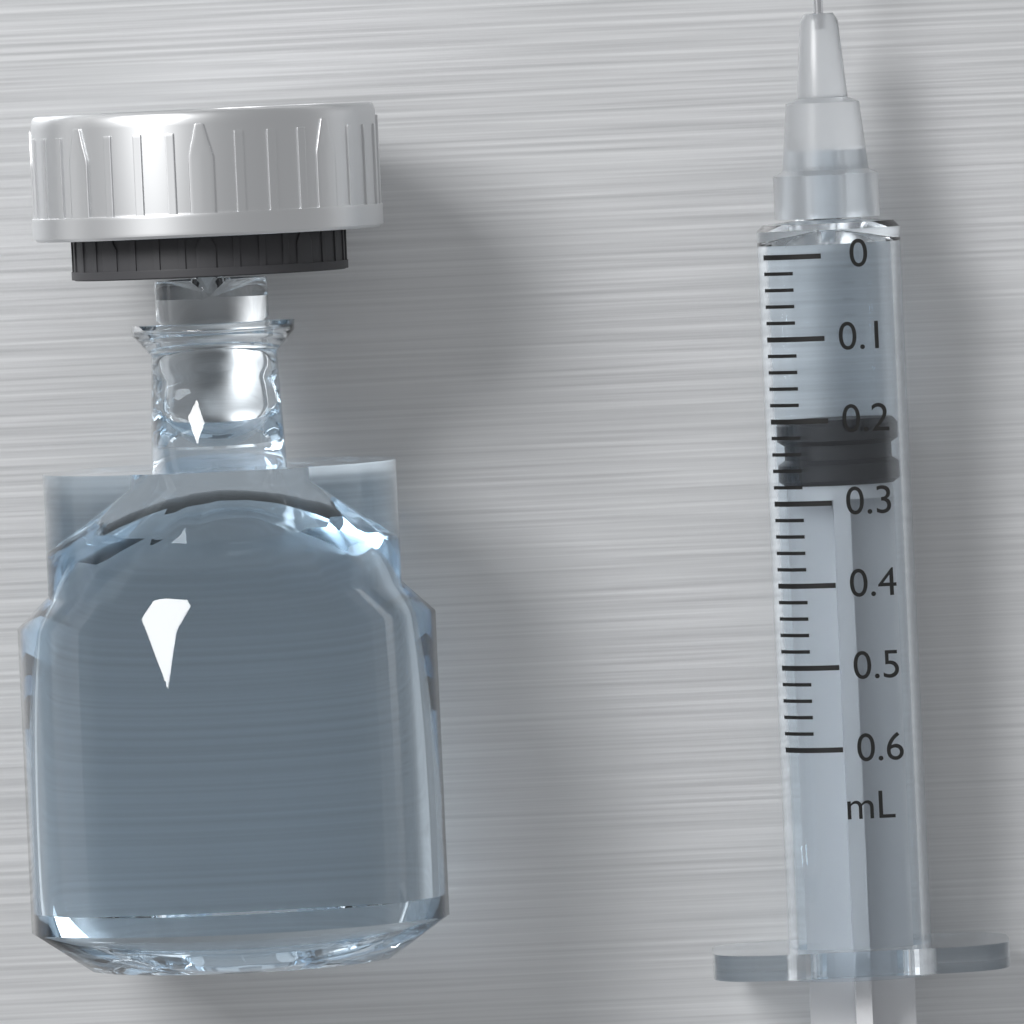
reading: 0.20 mL
